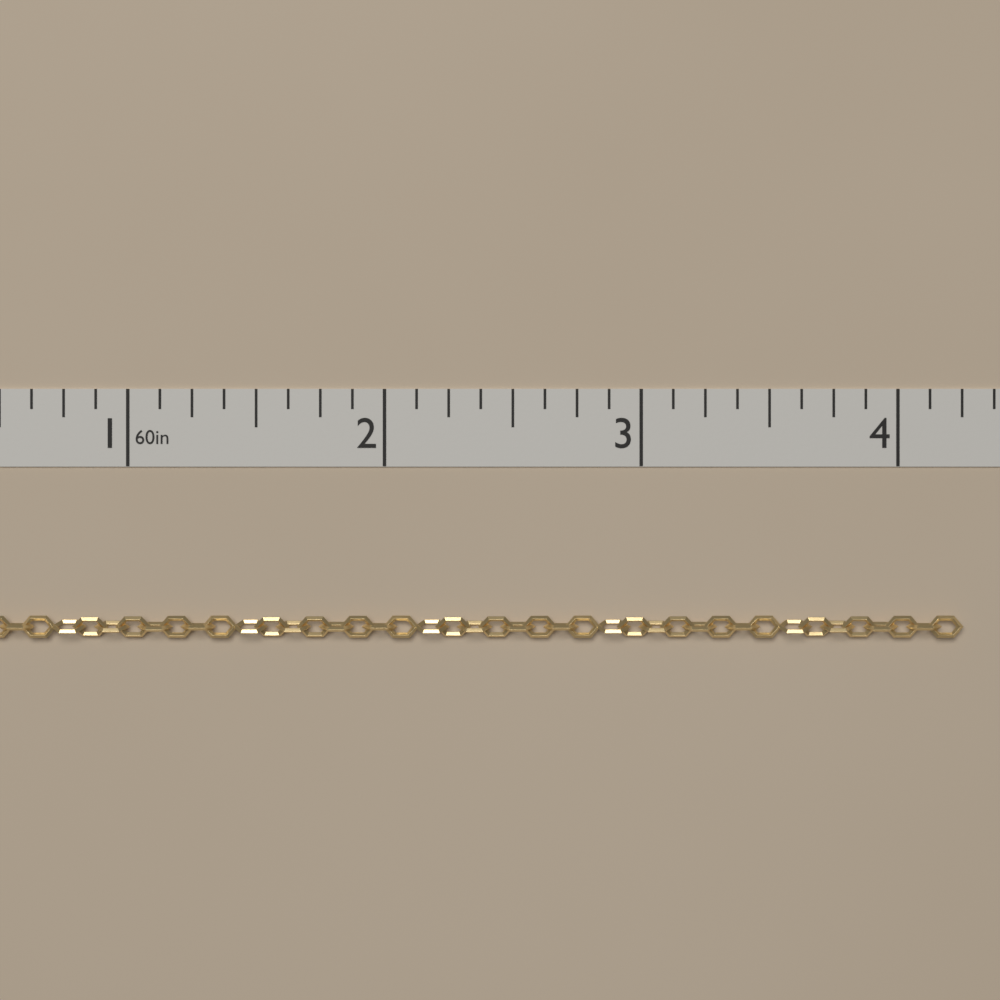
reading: 4.250 in
